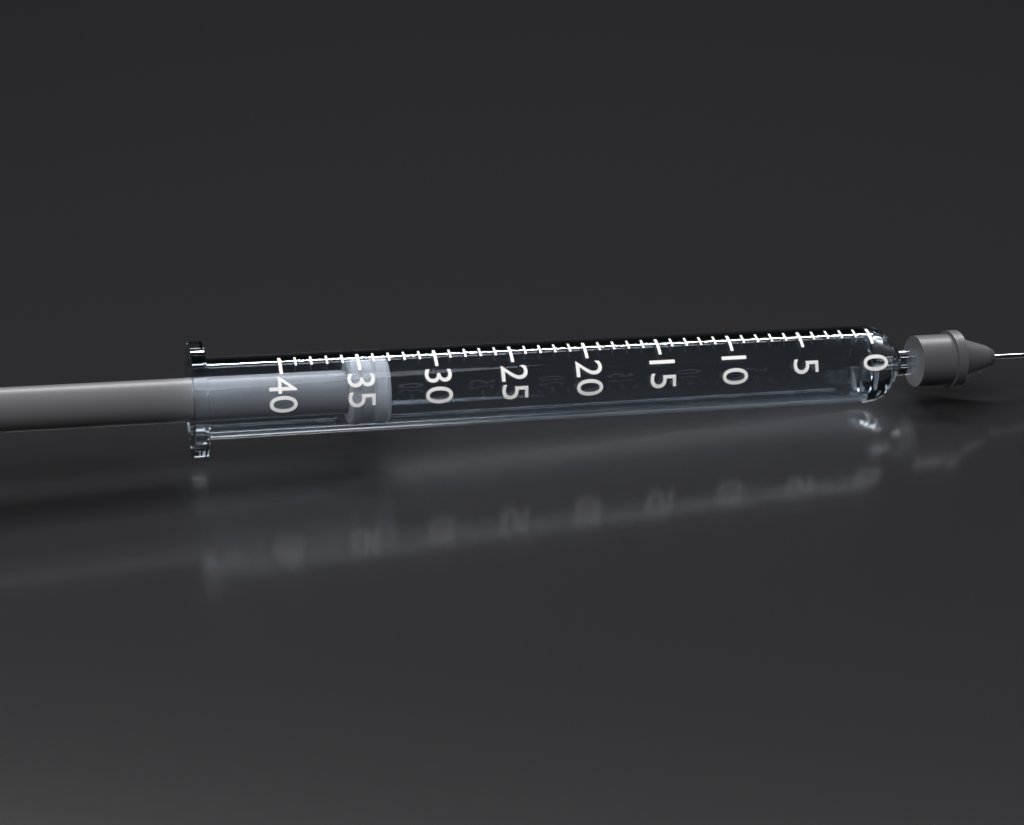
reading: 33 (no unit)
